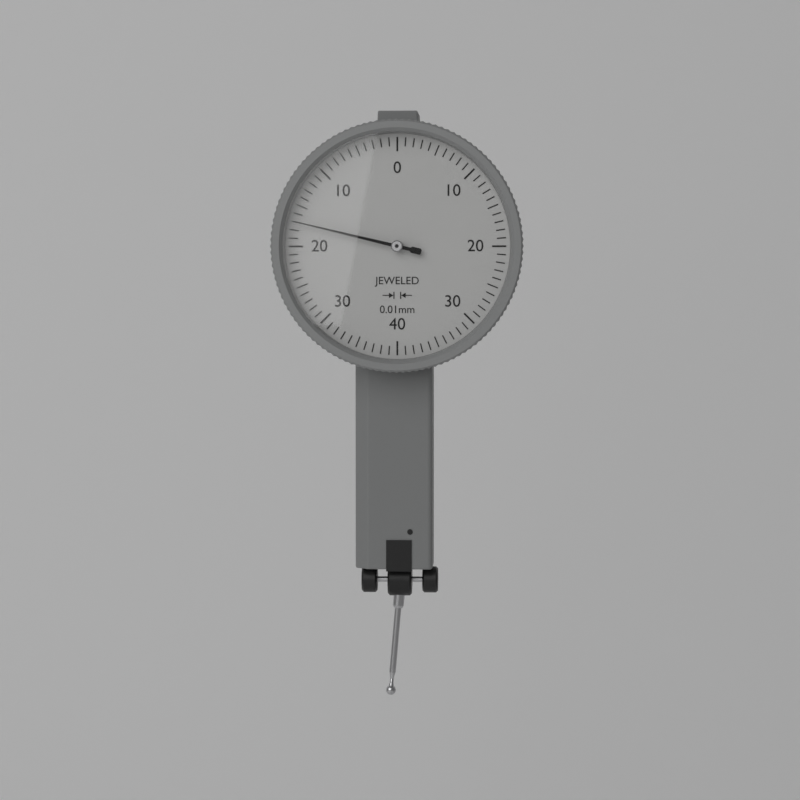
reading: 0.17 mm
